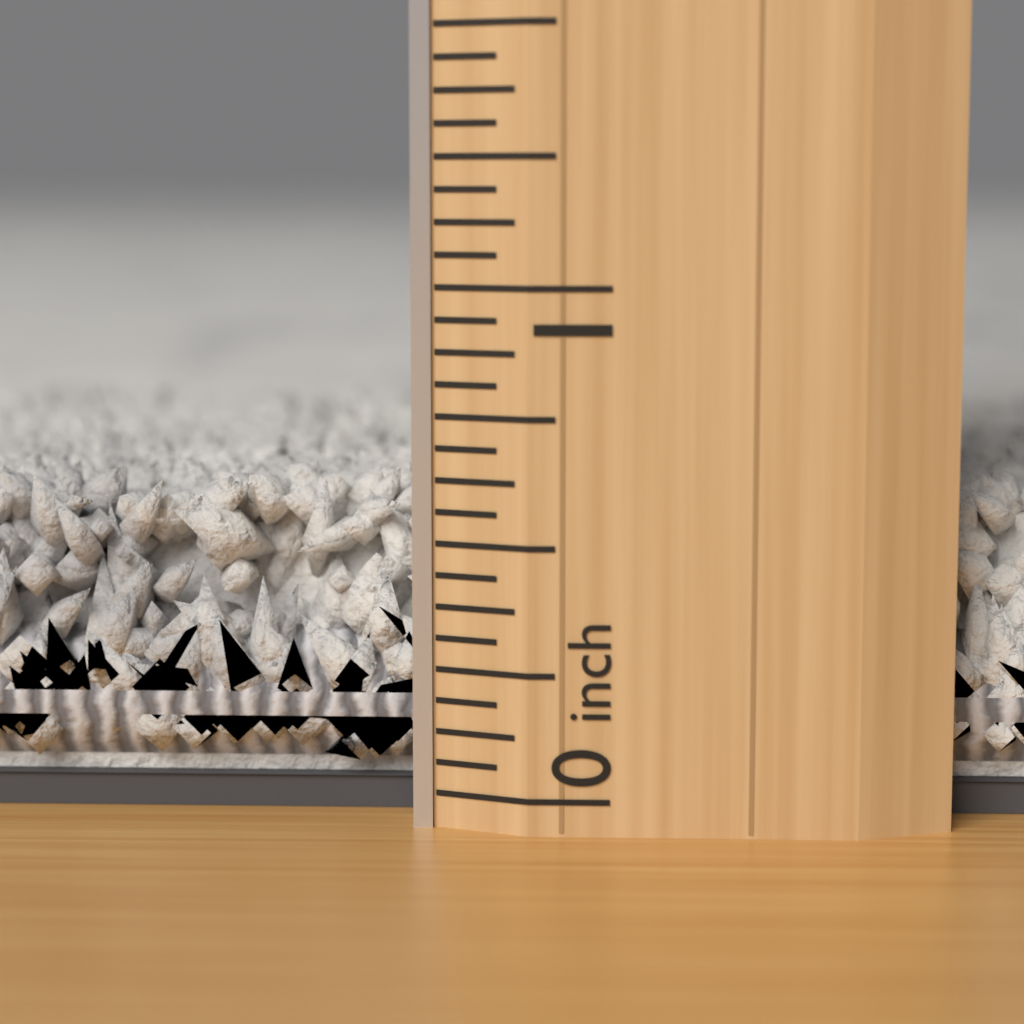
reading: 0.6250 inch
